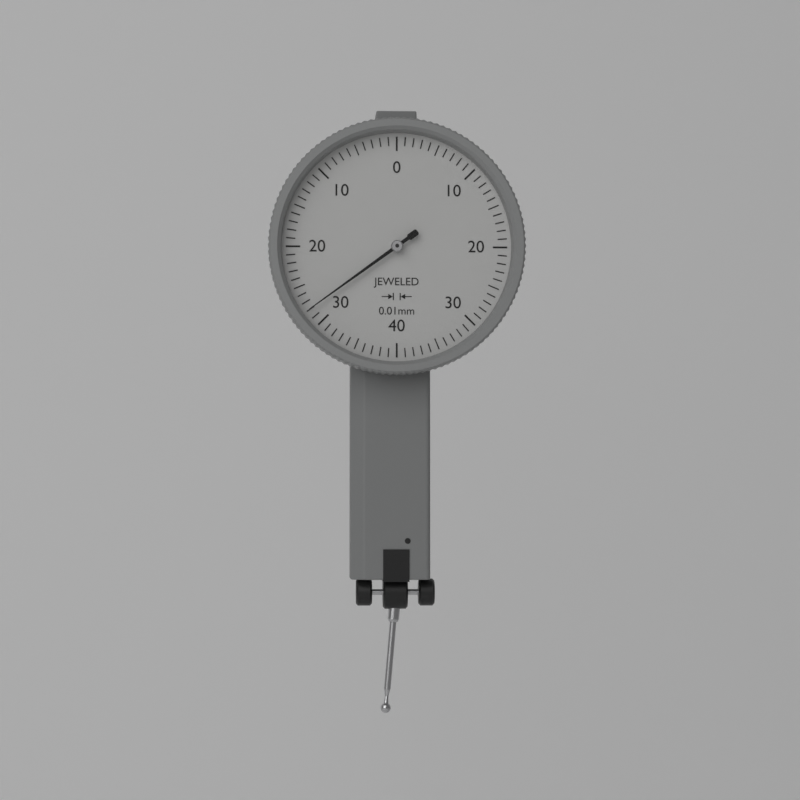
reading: 0.28 mm
